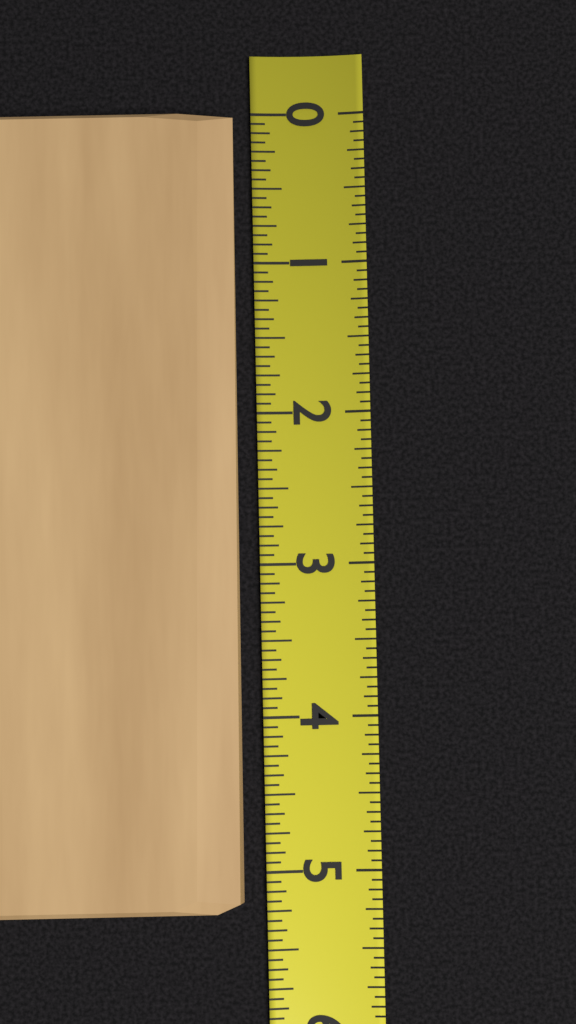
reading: 5.2500 (no unit)
